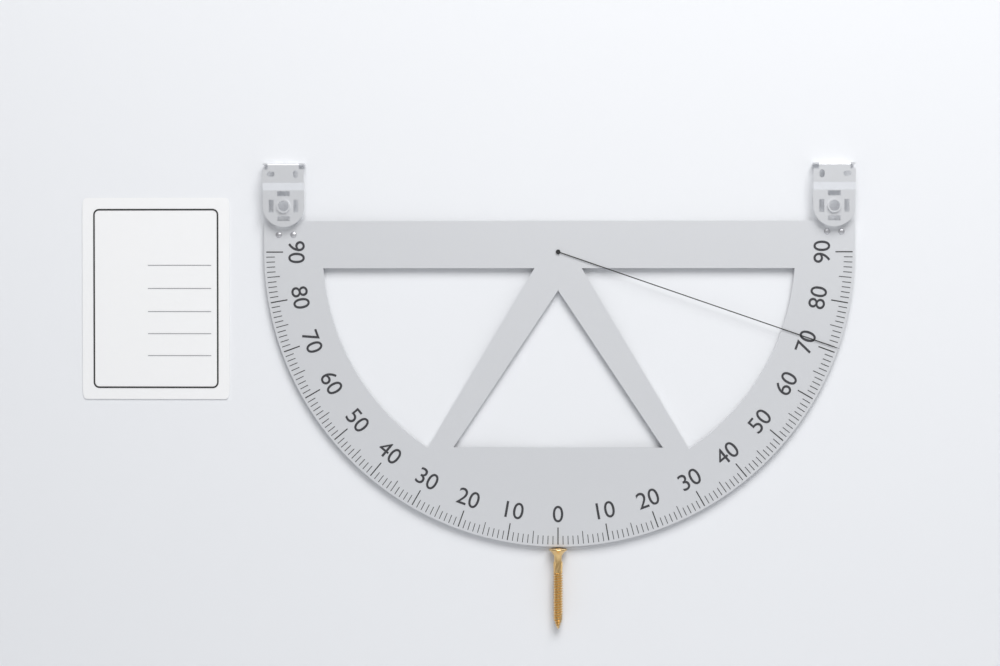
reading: 71 (no unit)
